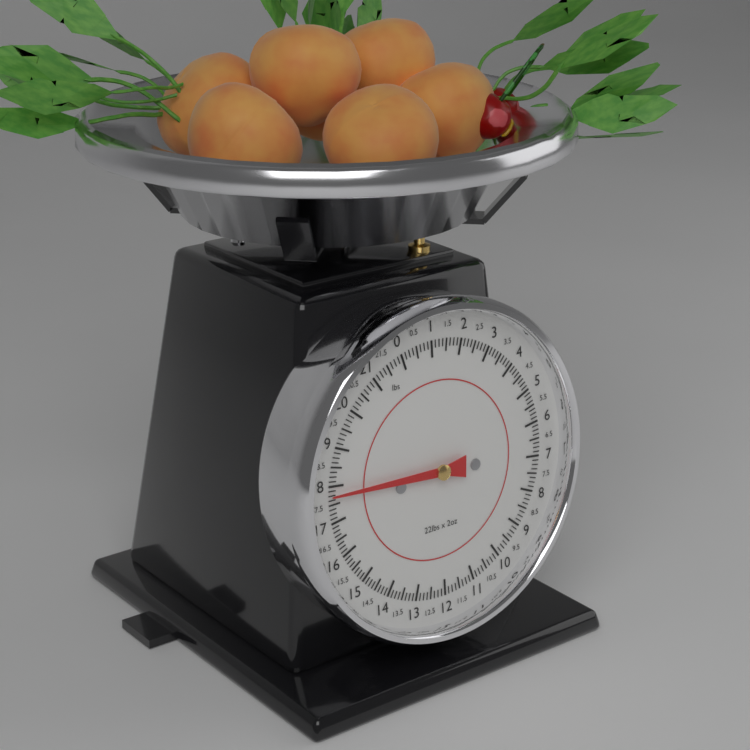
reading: 17.750 lbs
